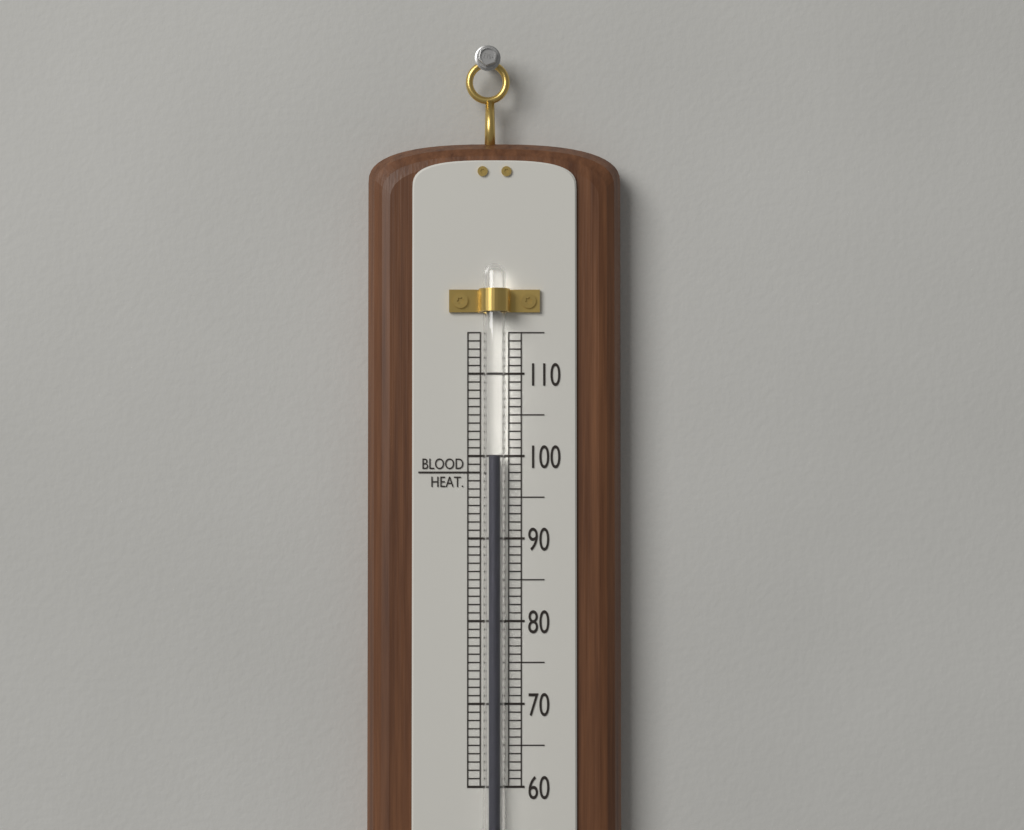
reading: 100 (no unit)
